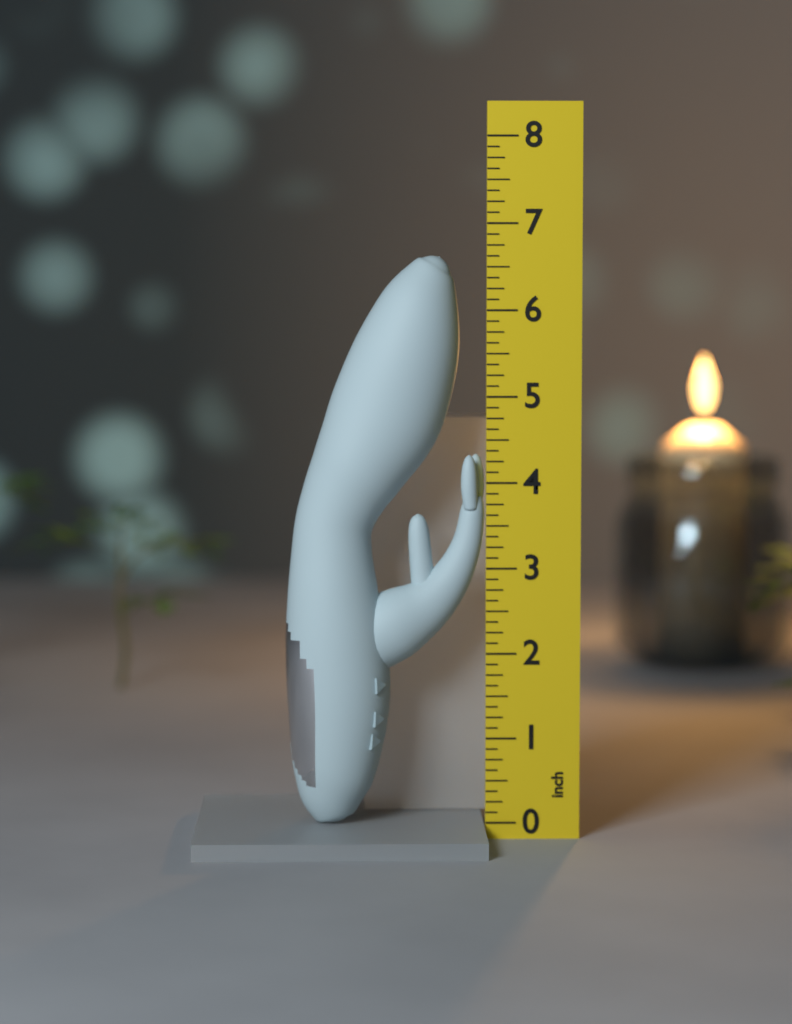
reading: 6.625 inch
